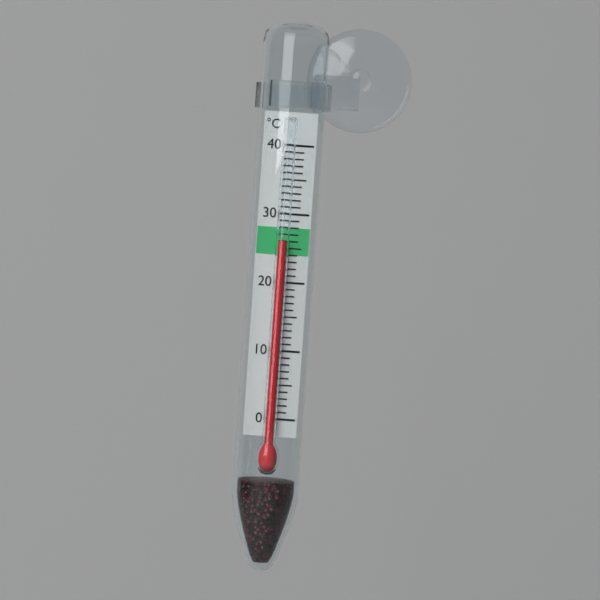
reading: 26 °C
